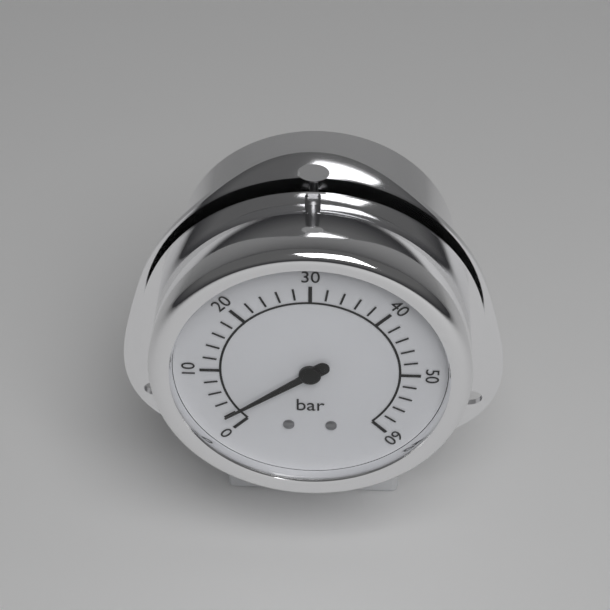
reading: 2 bar
